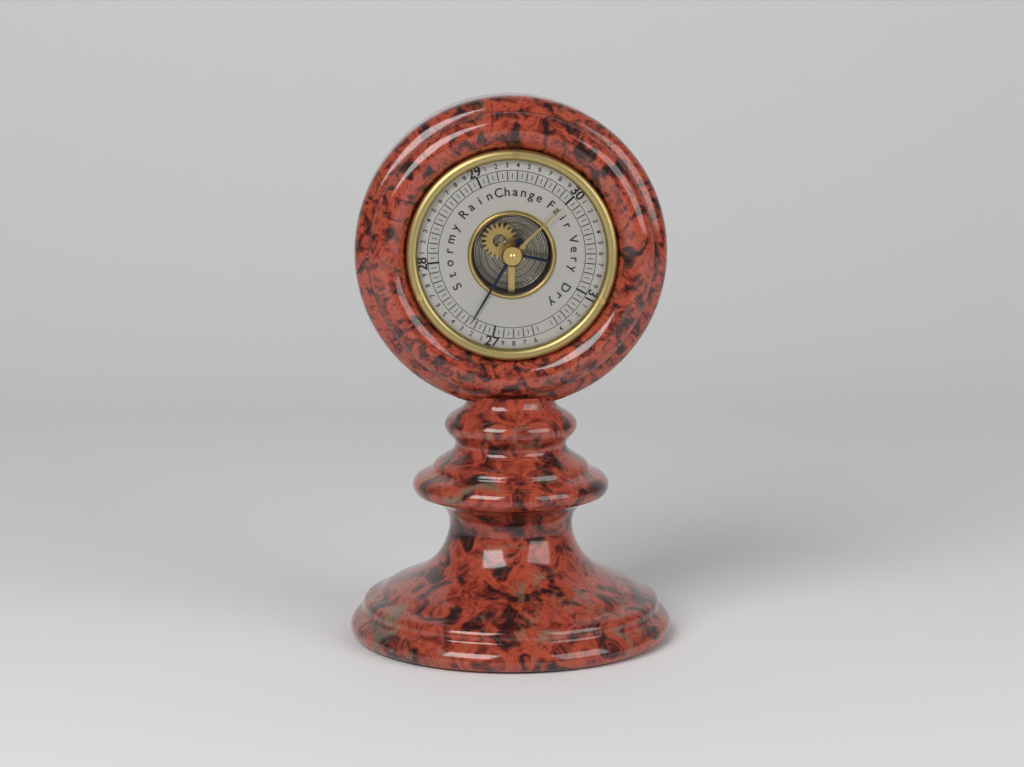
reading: 27.25 (no unit)
